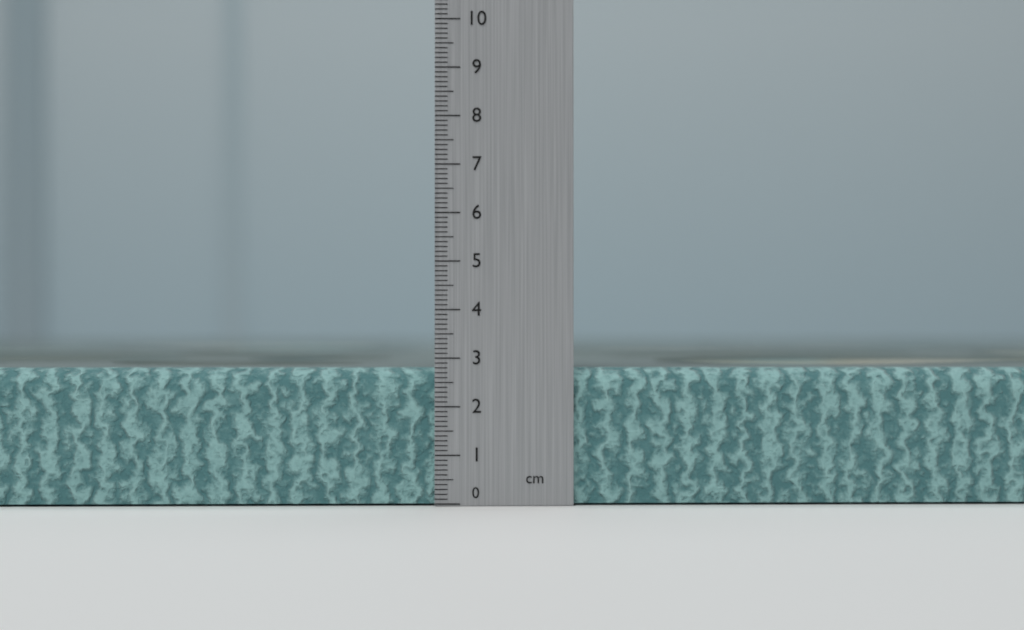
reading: 2.8 cm
